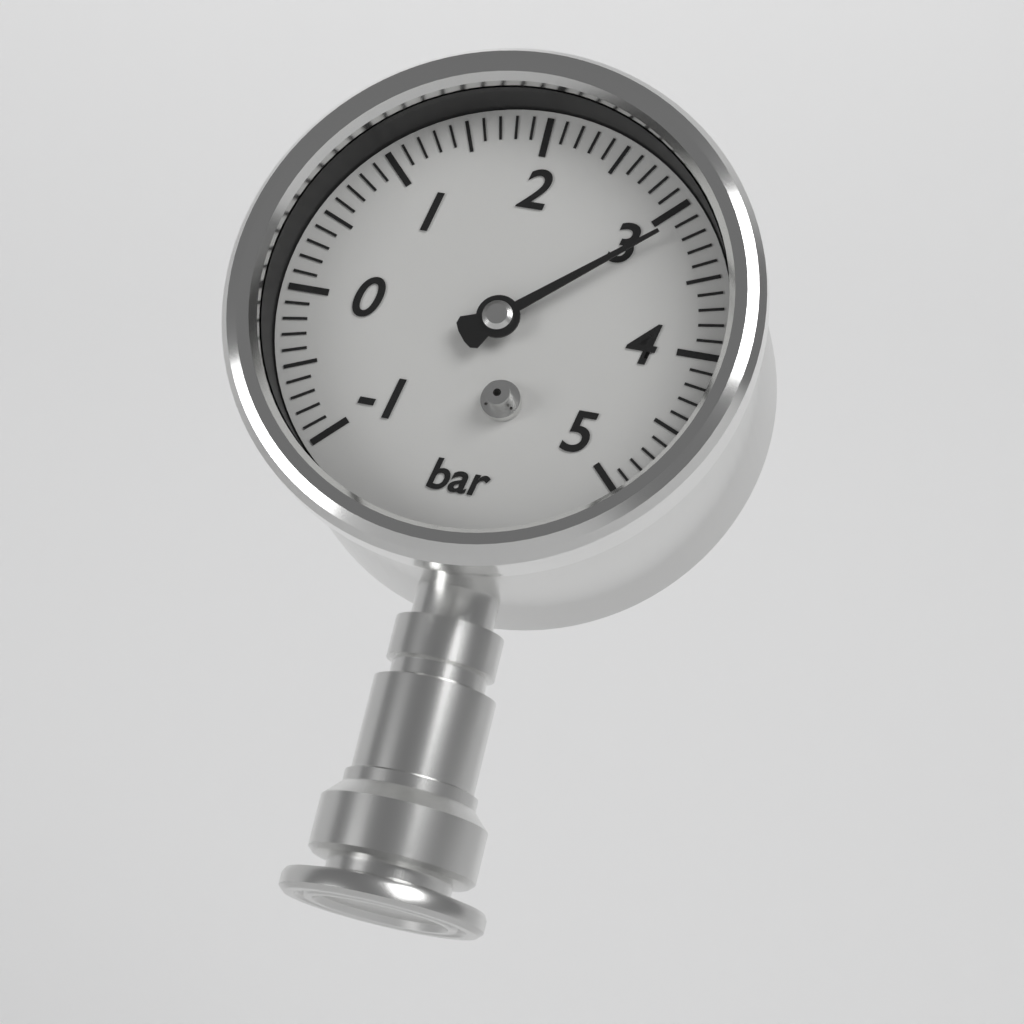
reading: 3.1 bar
